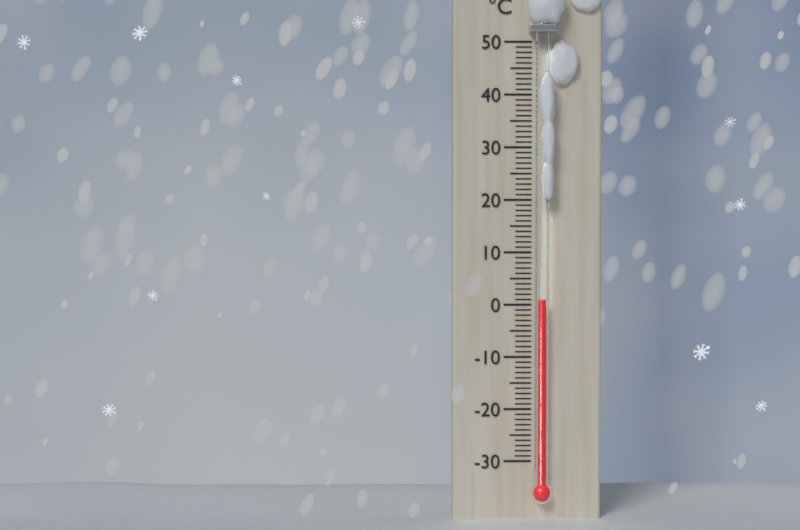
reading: 1 °C
